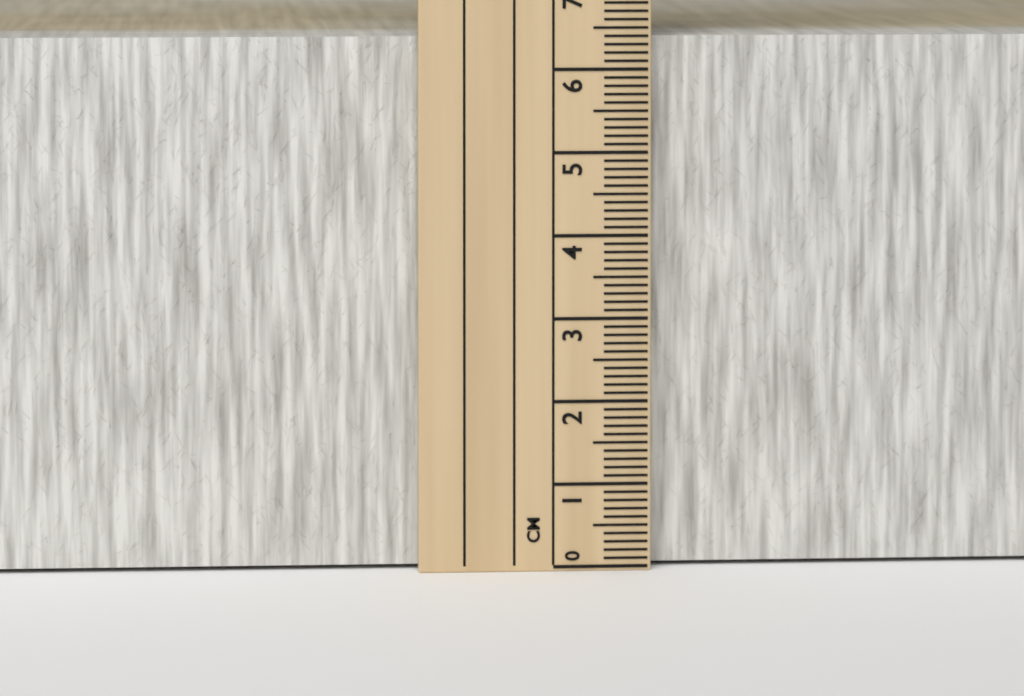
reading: 6.4 cm
